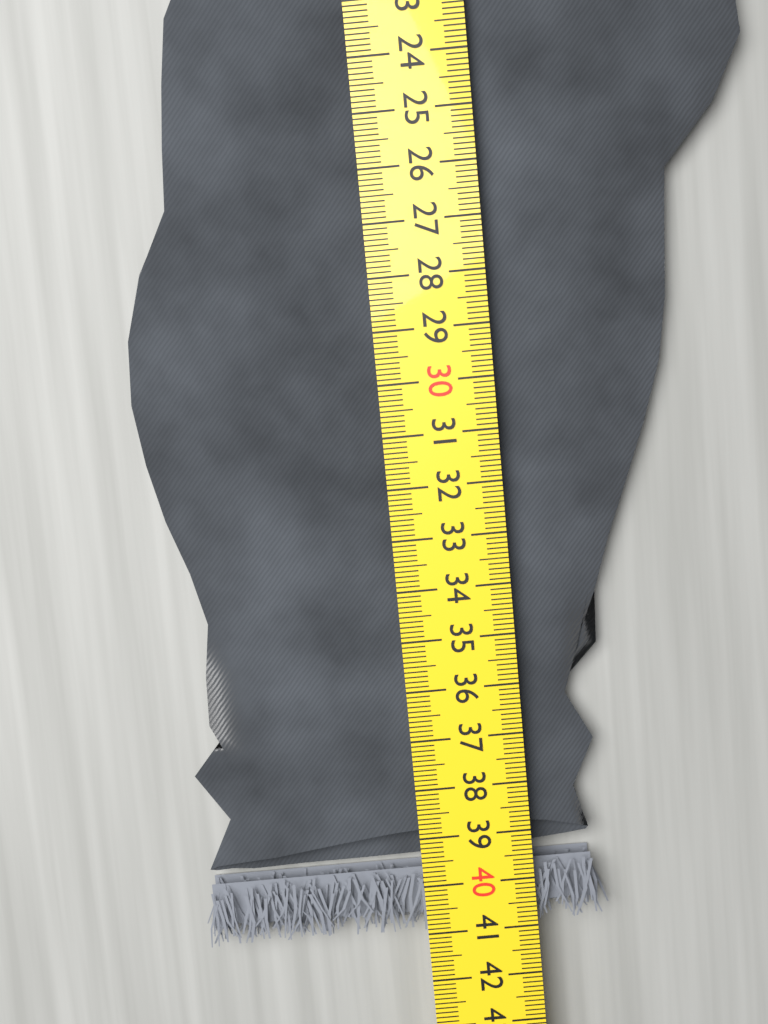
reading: 41.0 cm
